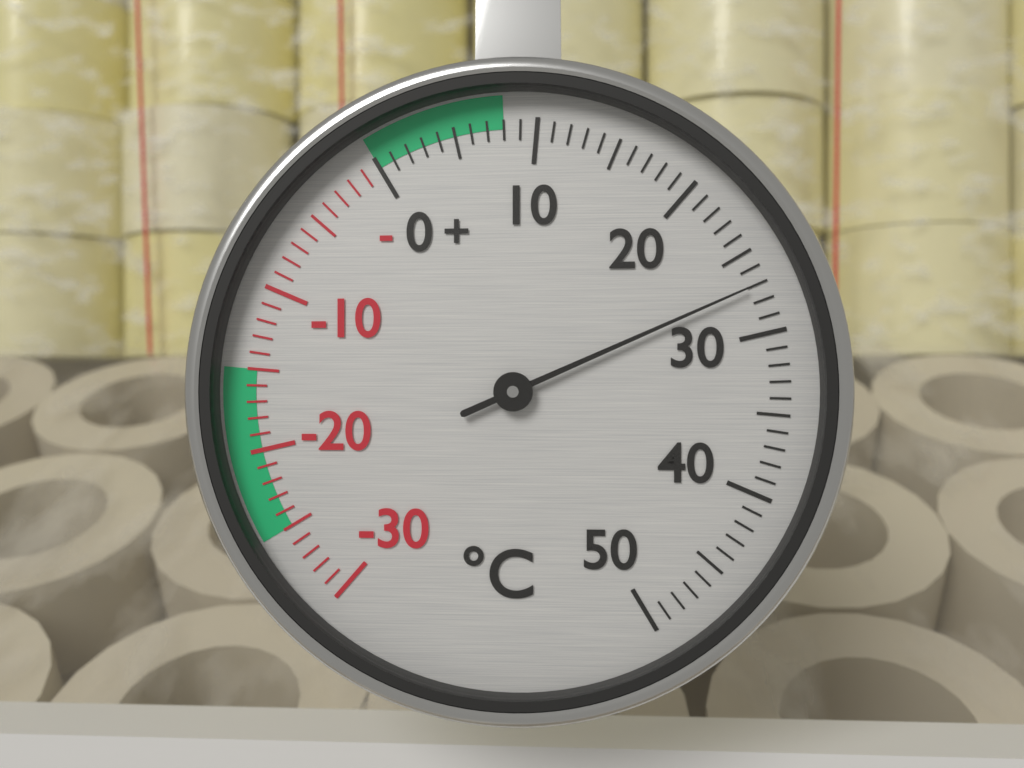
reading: 27 °C
